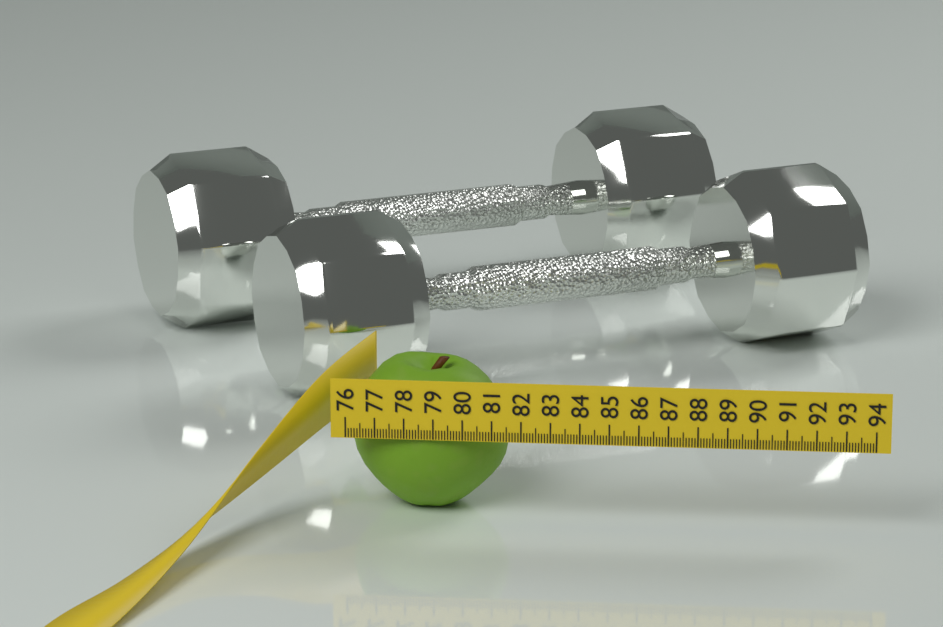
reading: 81.4 (no unit)
